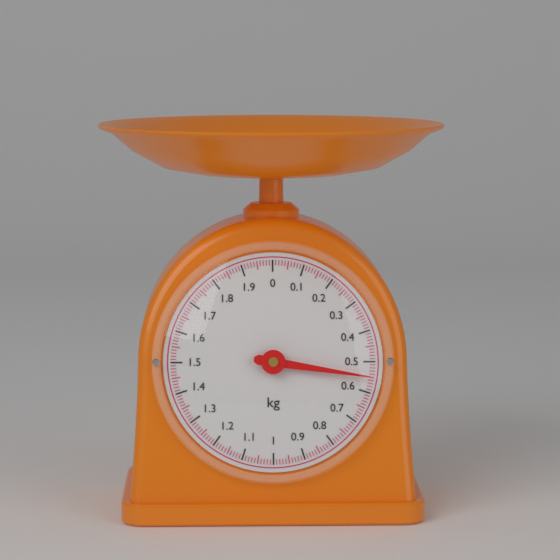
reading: 0.55 kg
